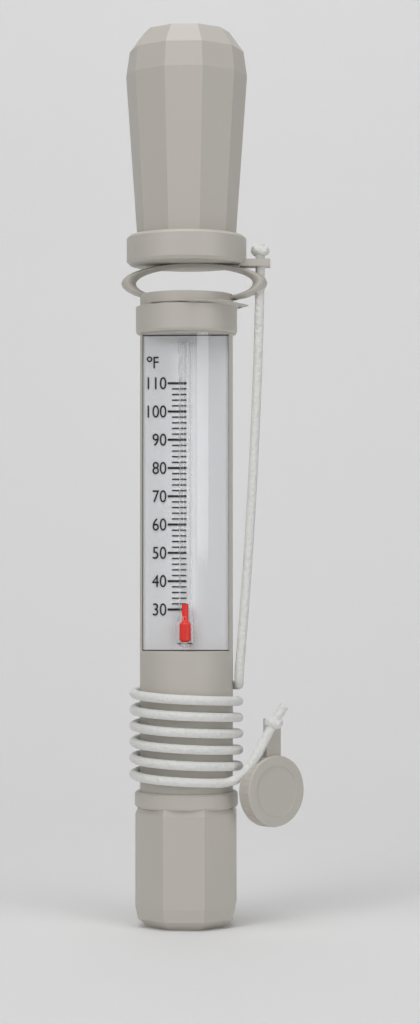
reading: 32 °F
